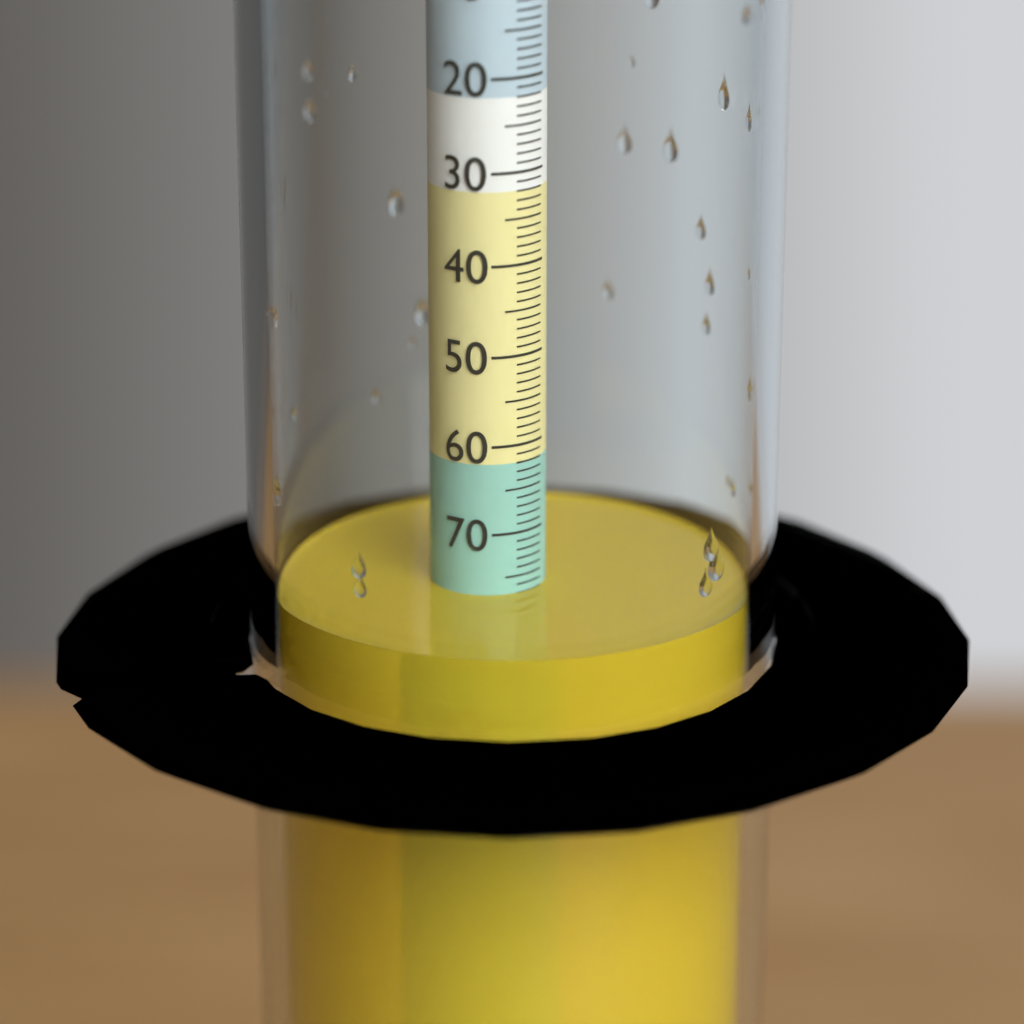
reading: 77 (no unit)
